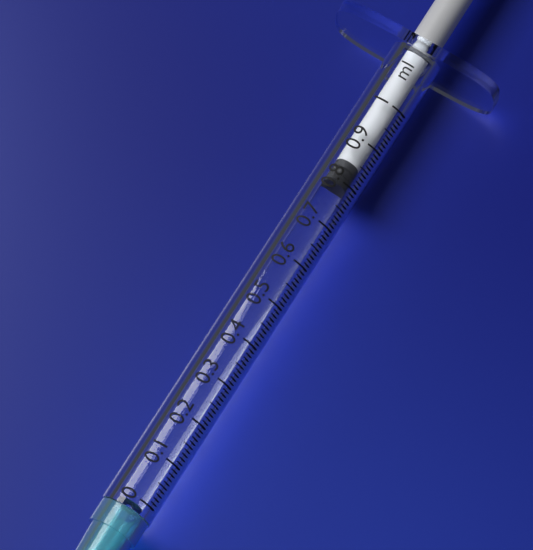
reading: 0.80 ml
